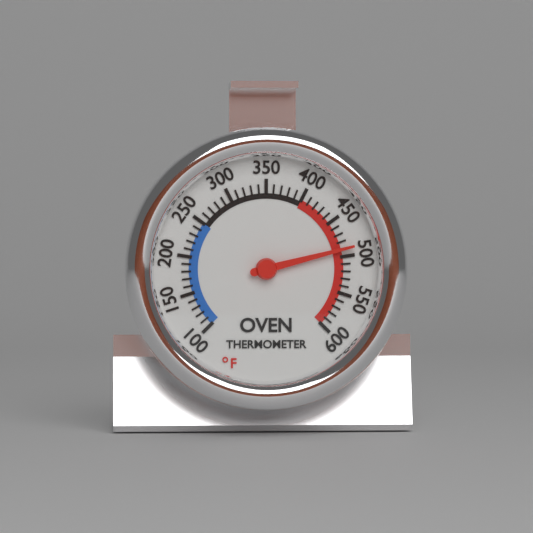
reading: 490 °F
